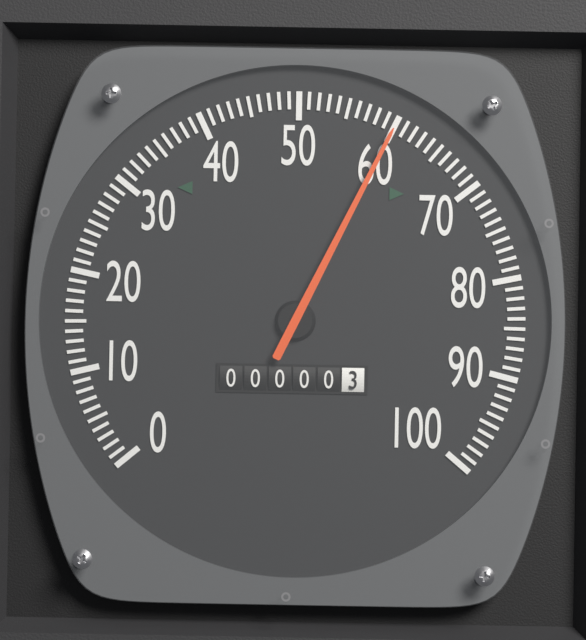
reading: 60 (no unit)
